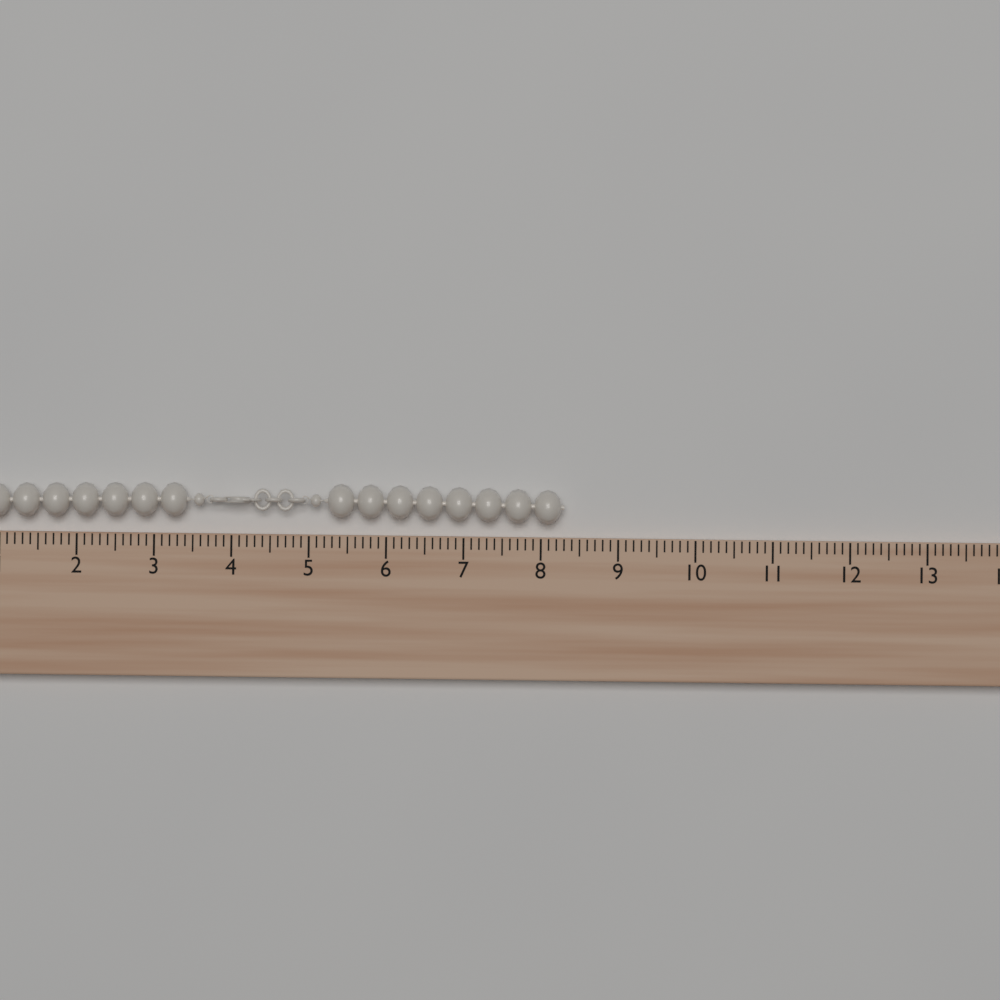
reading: 8.3 (no unit)
